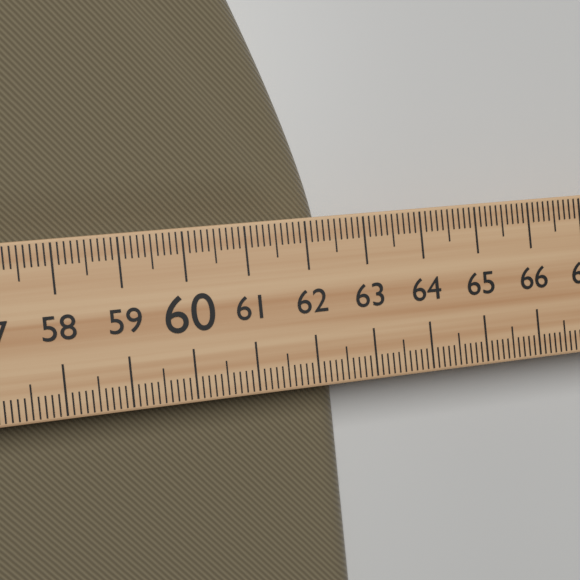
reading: 62.4 (no unit)
